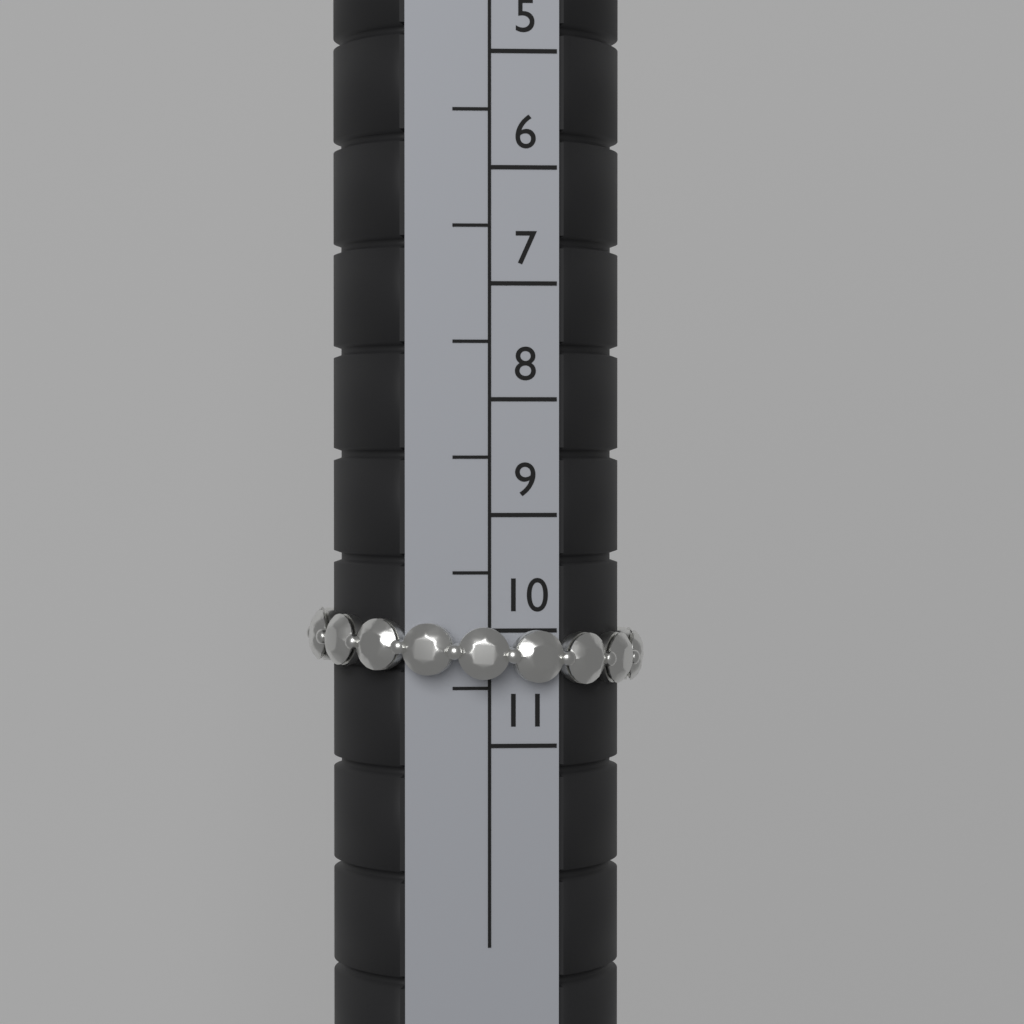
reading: 10.5 (no unit)
